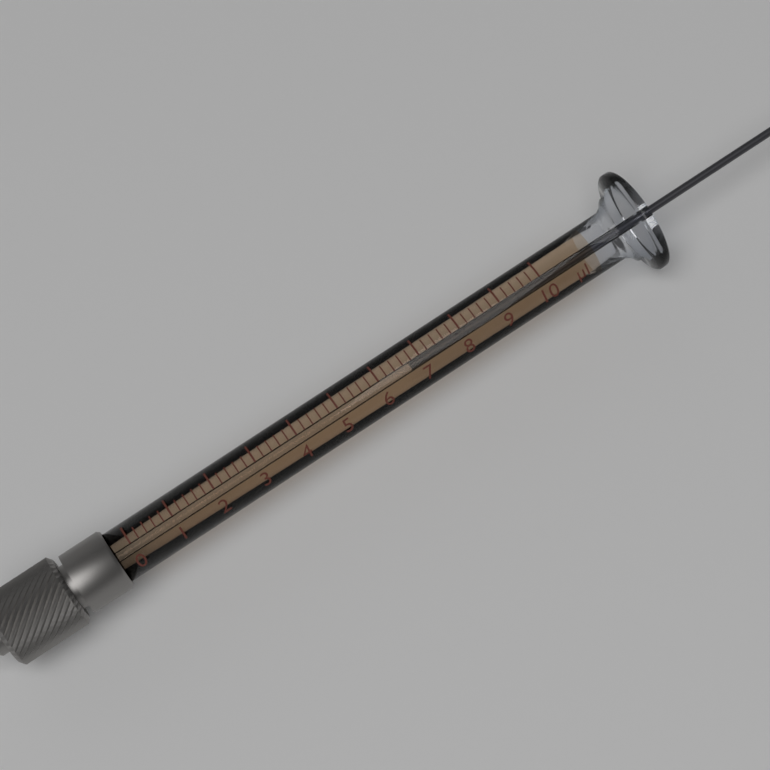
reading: 6.8 µl
